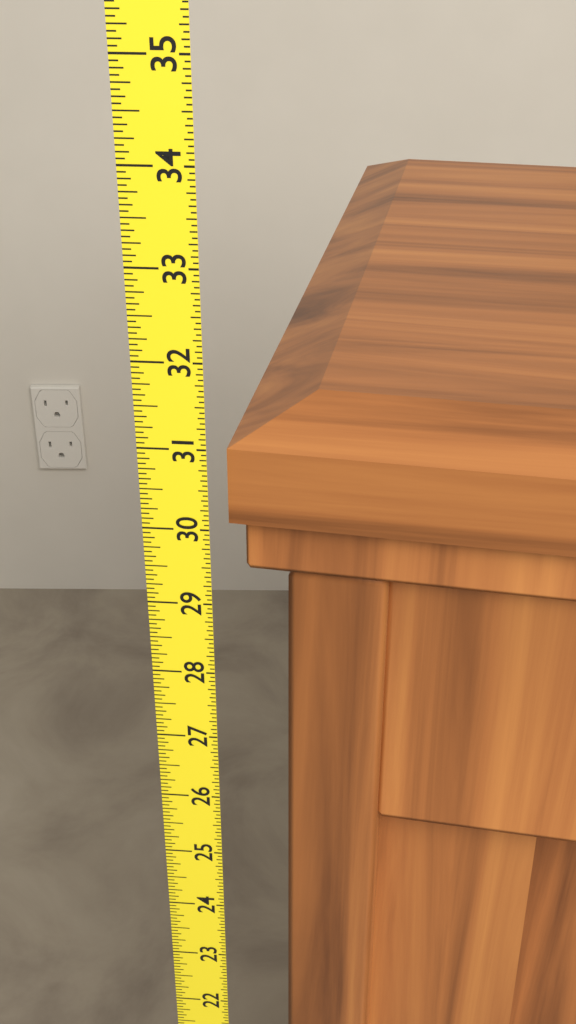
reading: 31.2500 (no unit)
